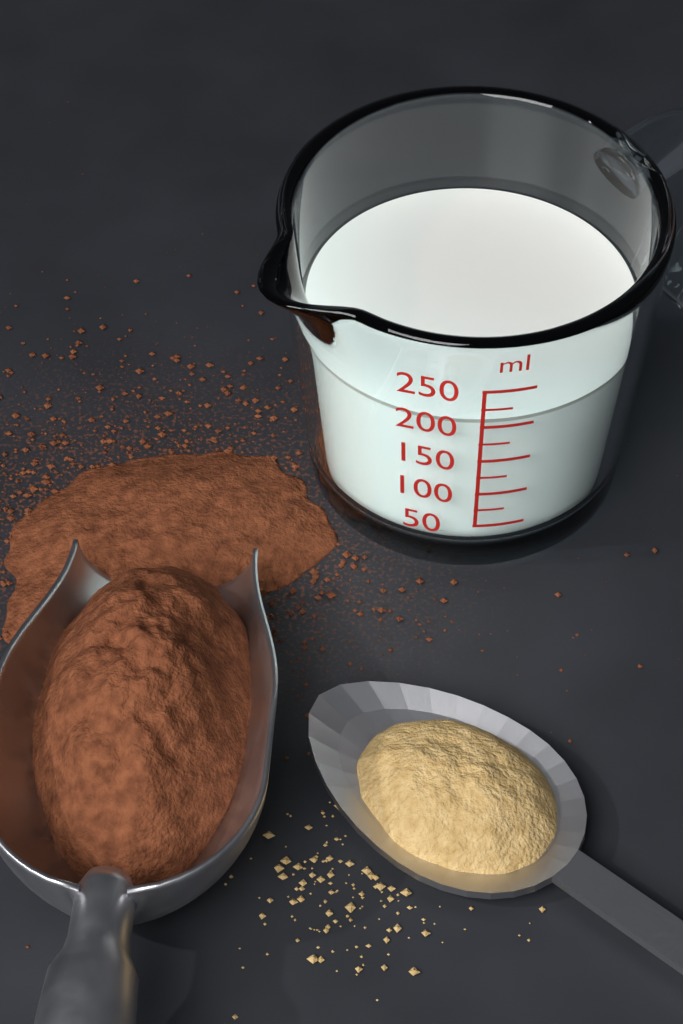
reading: 200 ml
